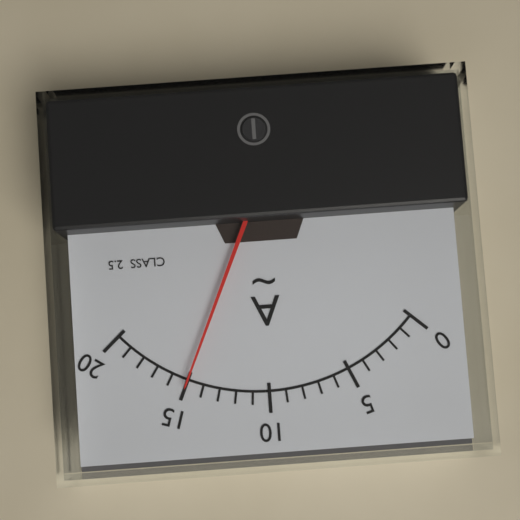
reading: 15 A
